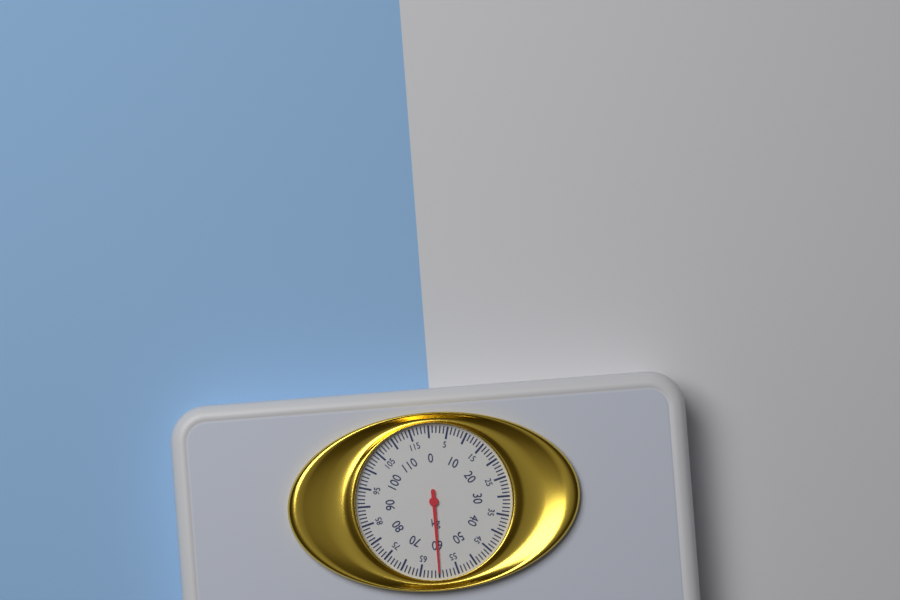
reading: 60 kg
